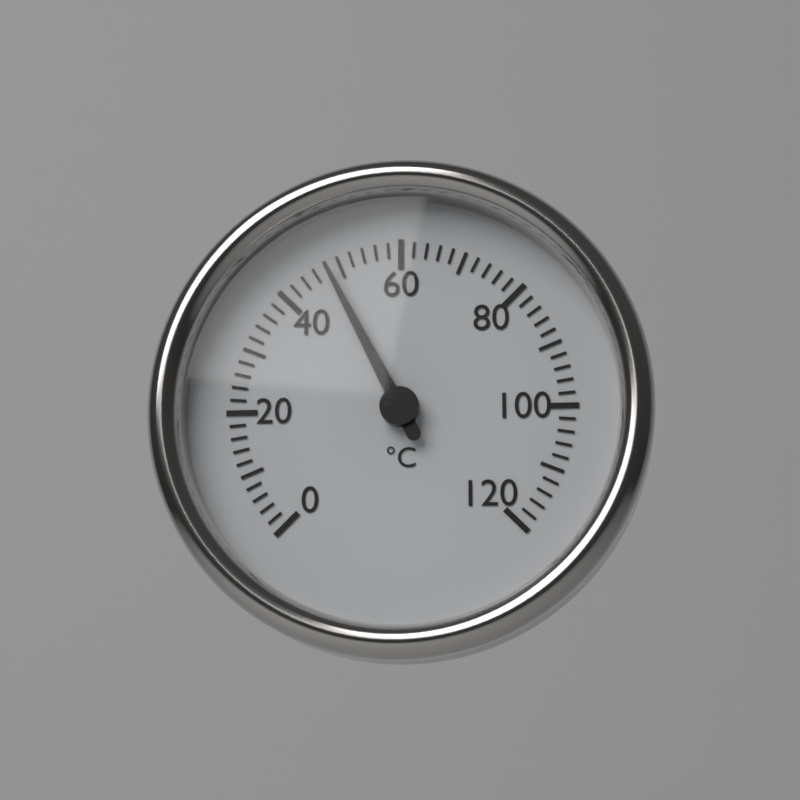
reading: 48 °C
